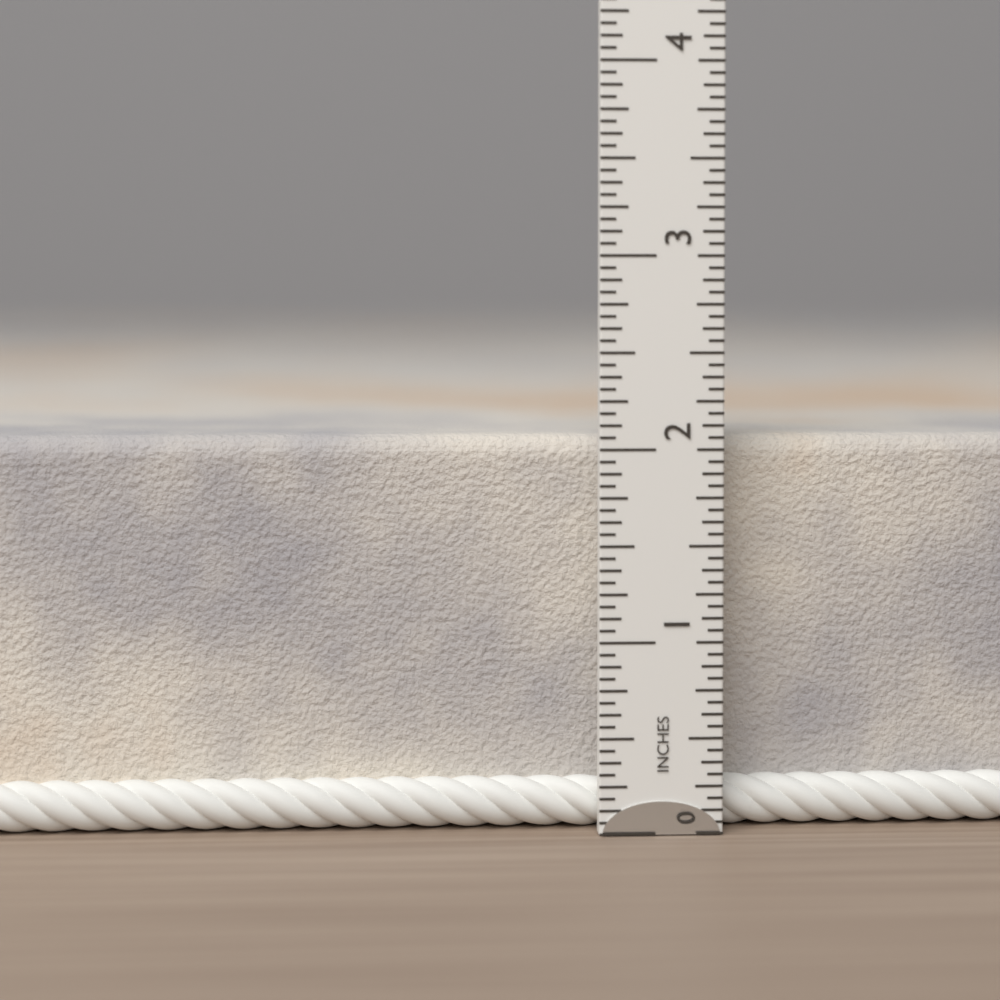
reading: 2.0625 in
